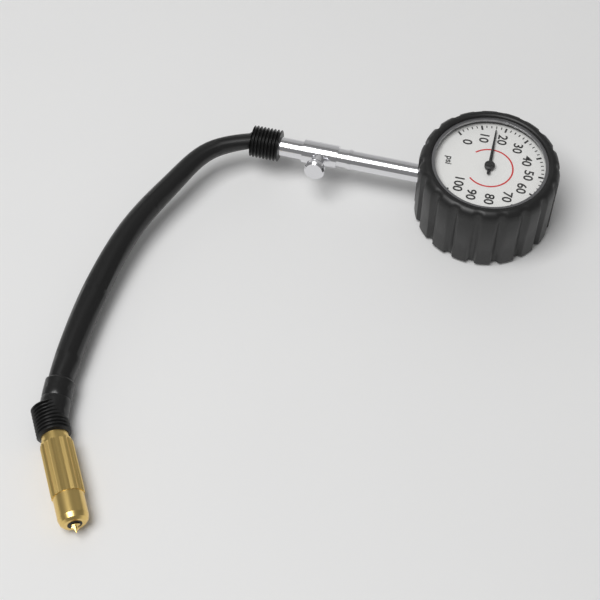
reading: 16 psi
